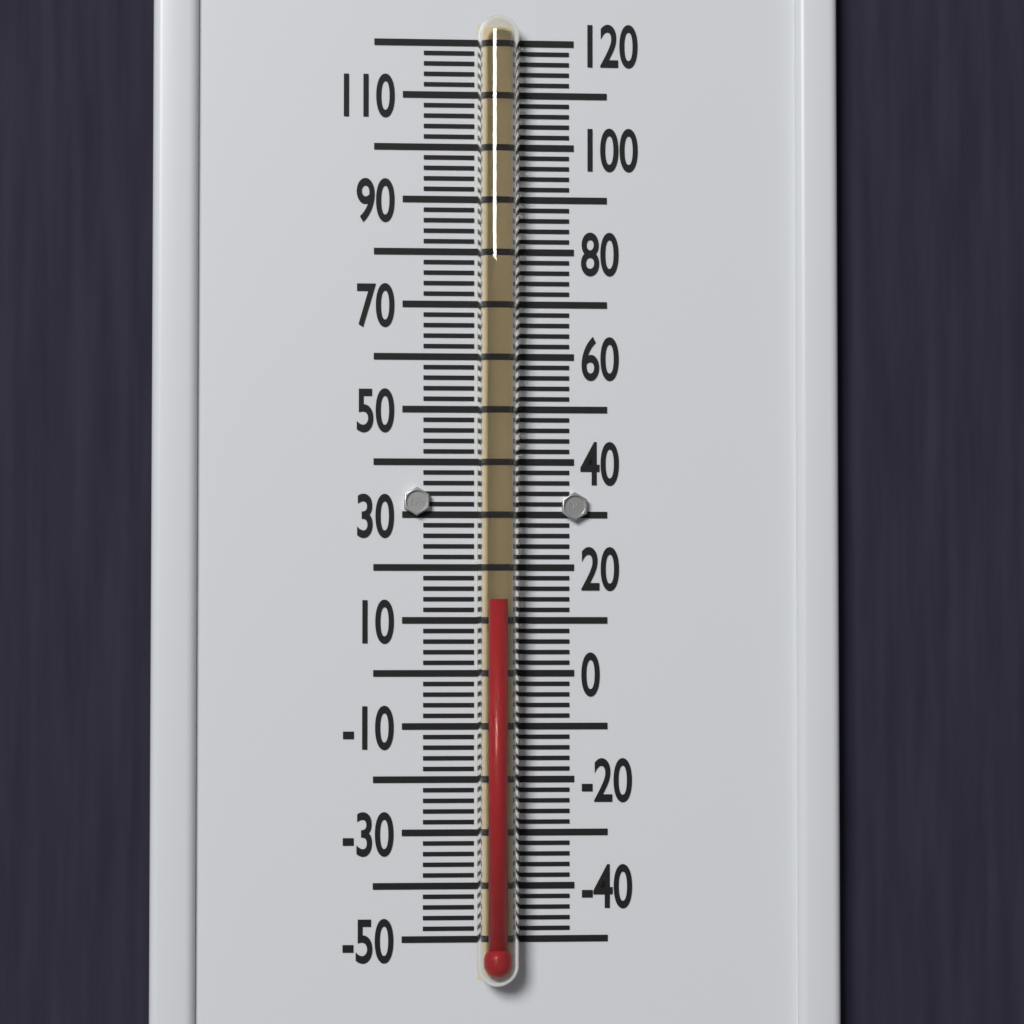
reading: 14 °F
